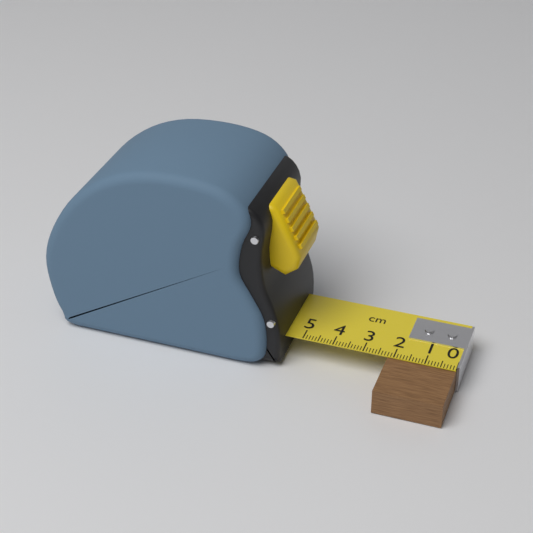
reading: 2.2 cm
